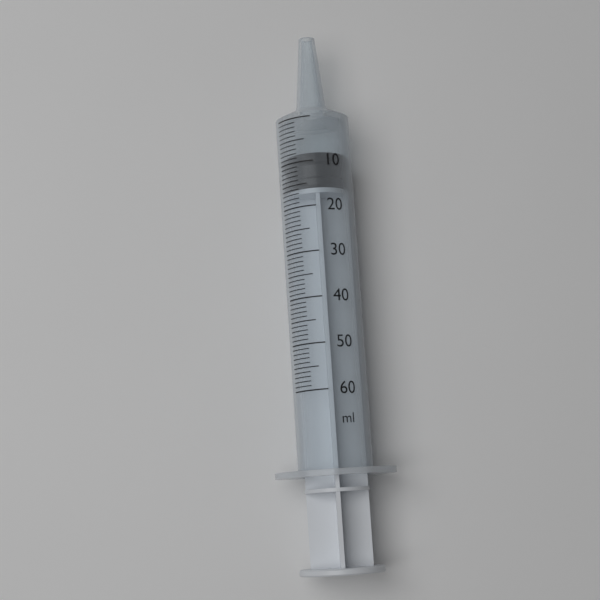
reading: 8 ml
